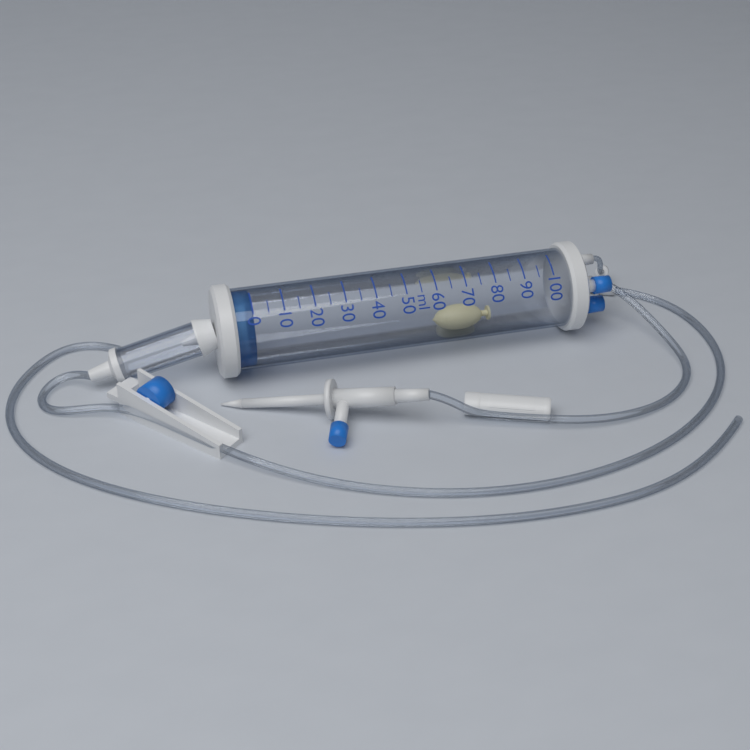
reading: 0 ml
